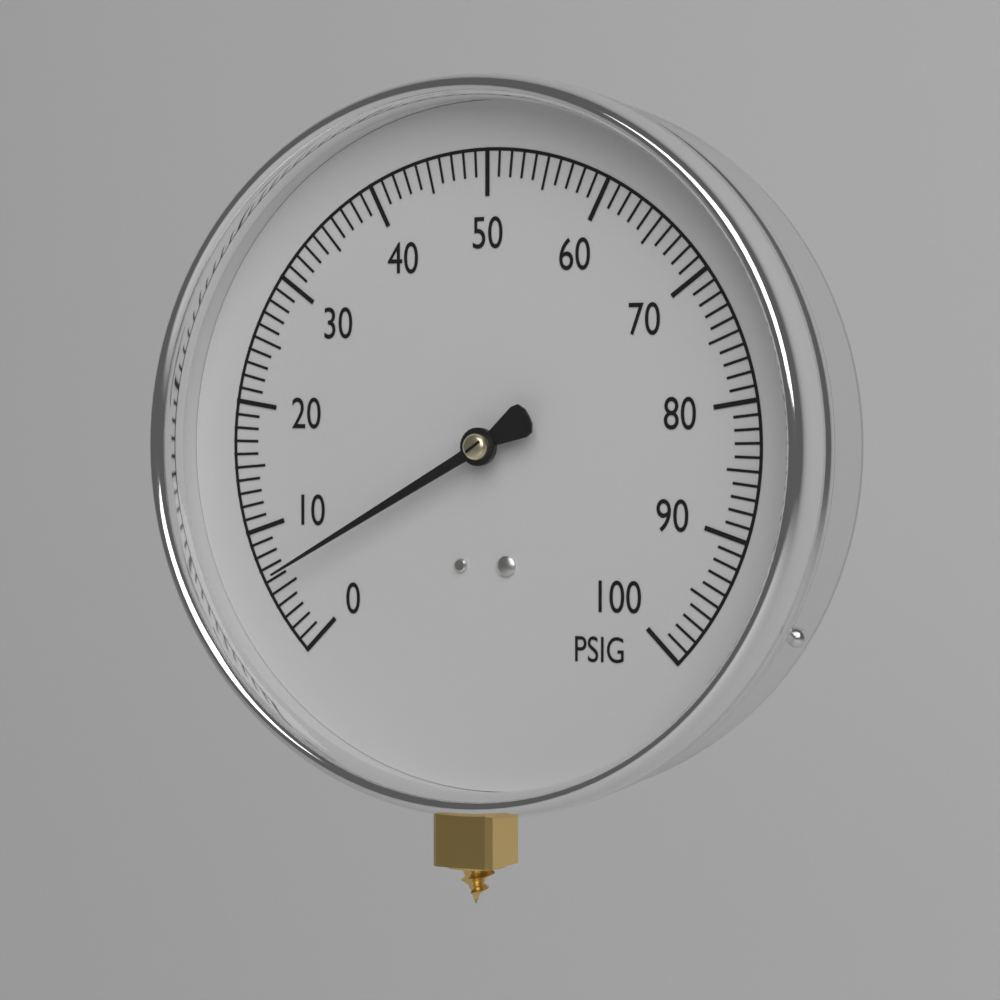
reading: 6 PSIG
